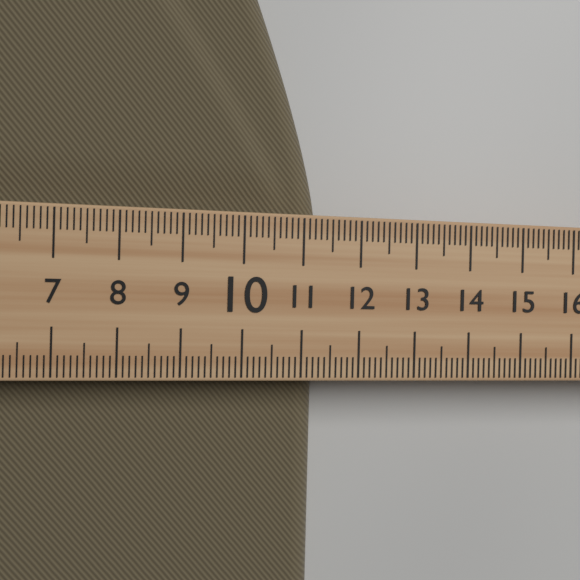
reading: 11.4 (no unit)
